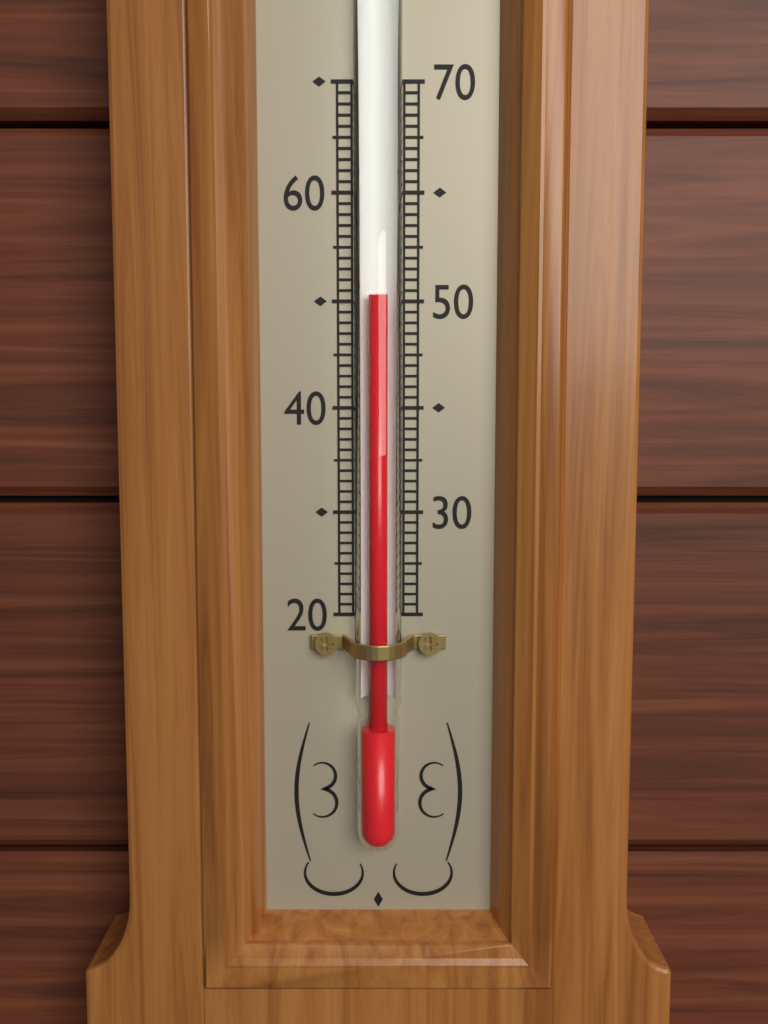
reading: 50 (no unit)
